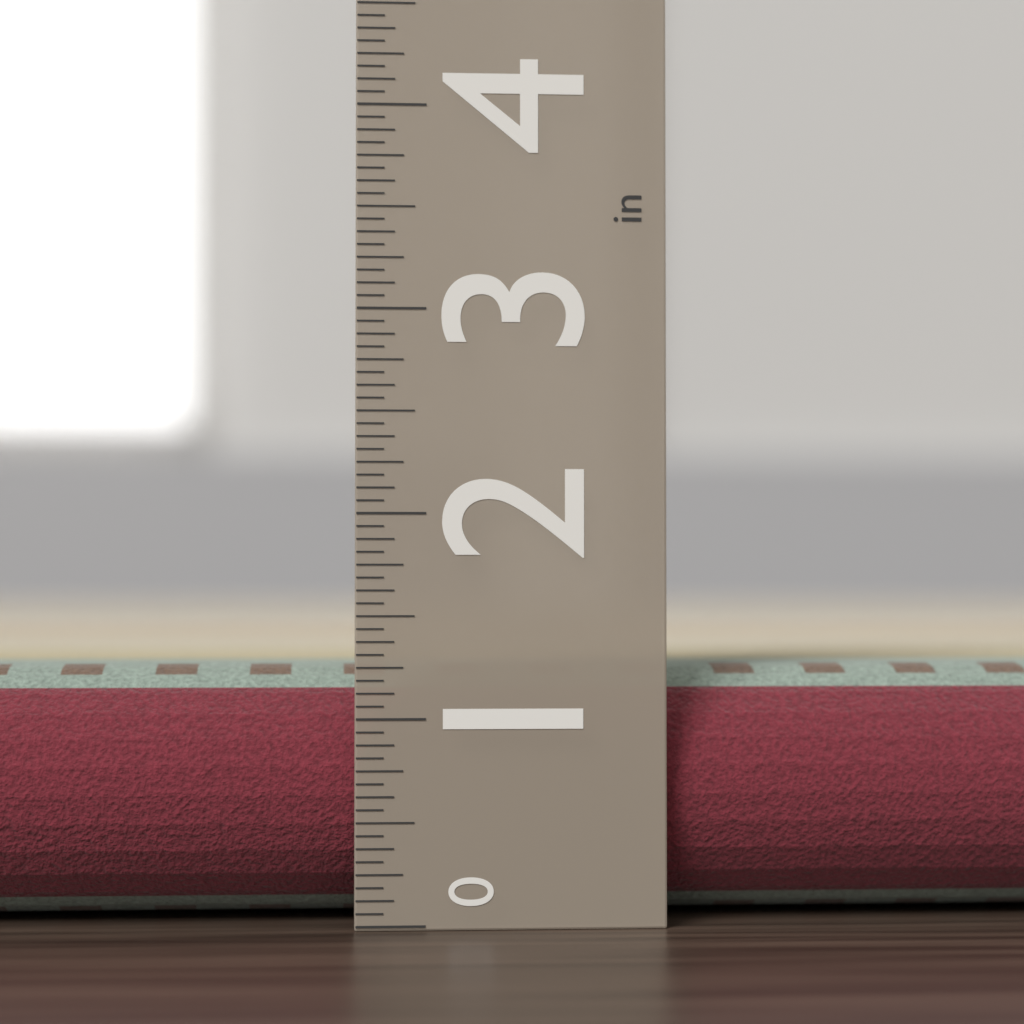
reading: 1.2500 in
